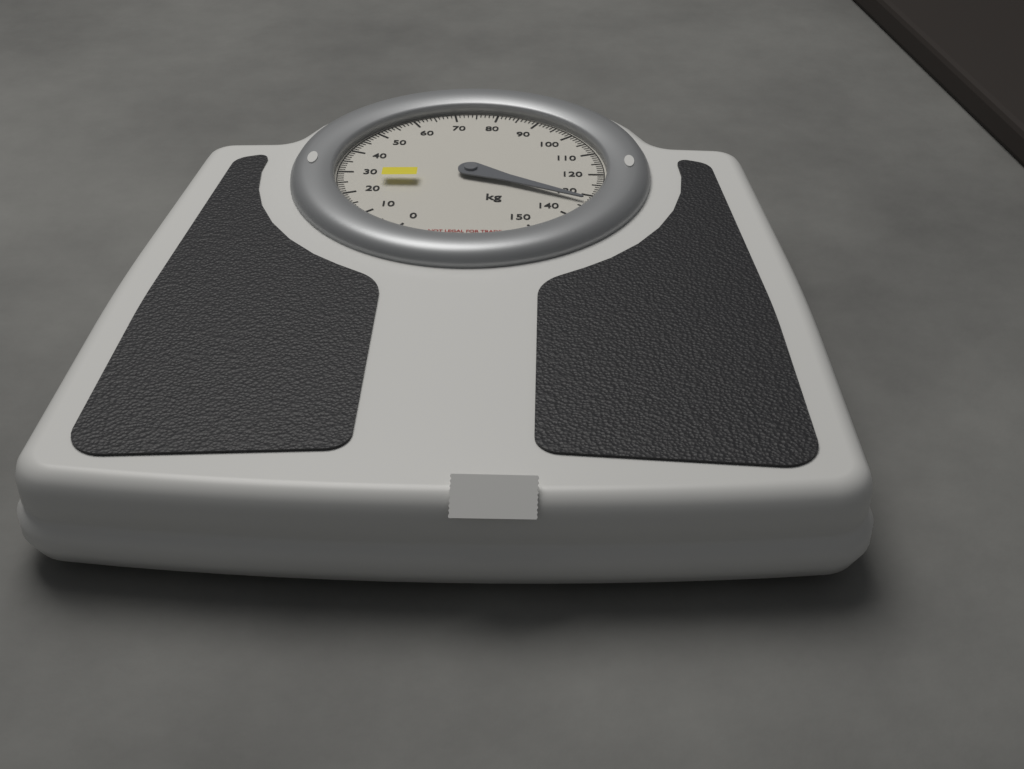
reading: 133 kg
